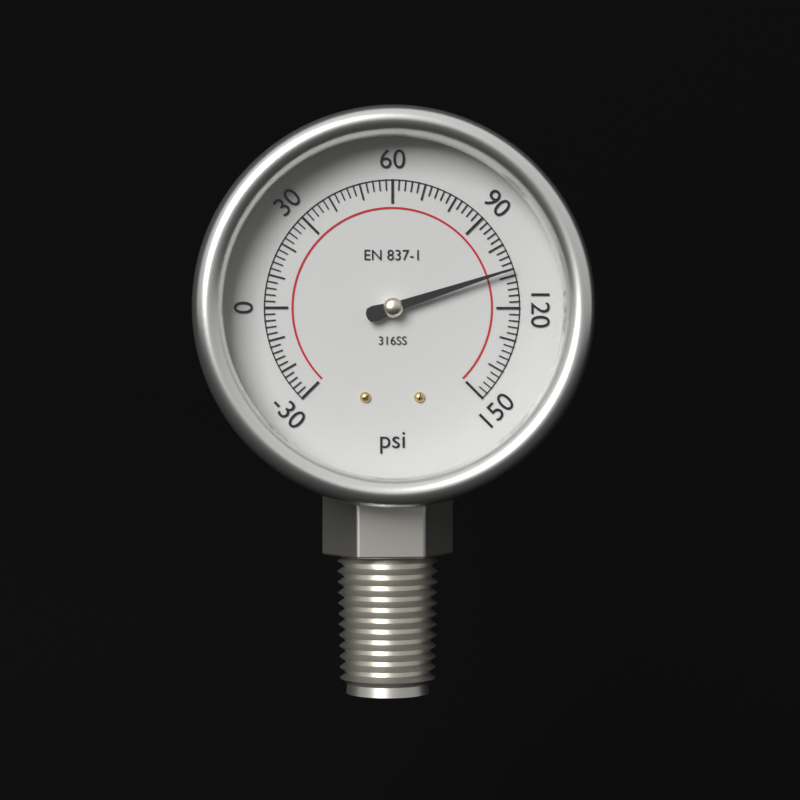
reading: 108 psi
